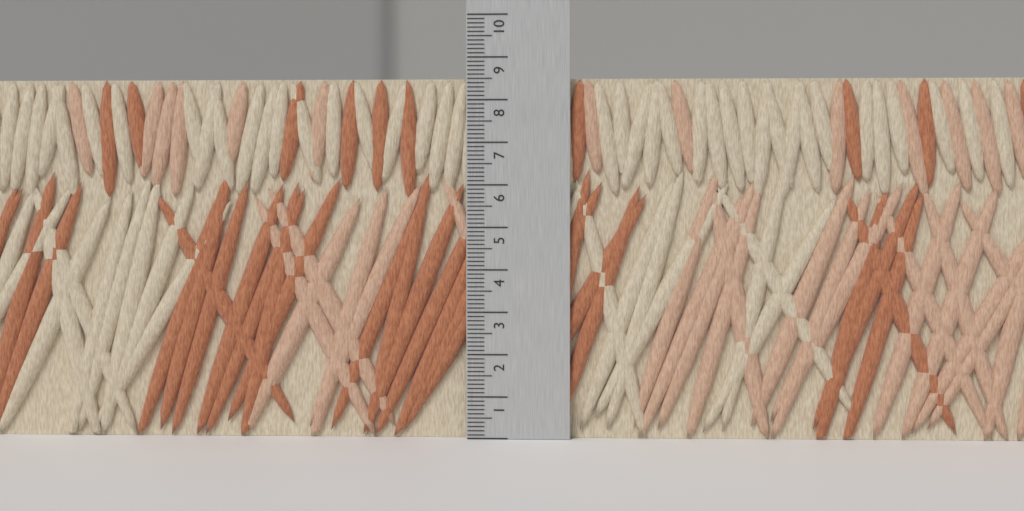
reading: 8.5 (no unit)
